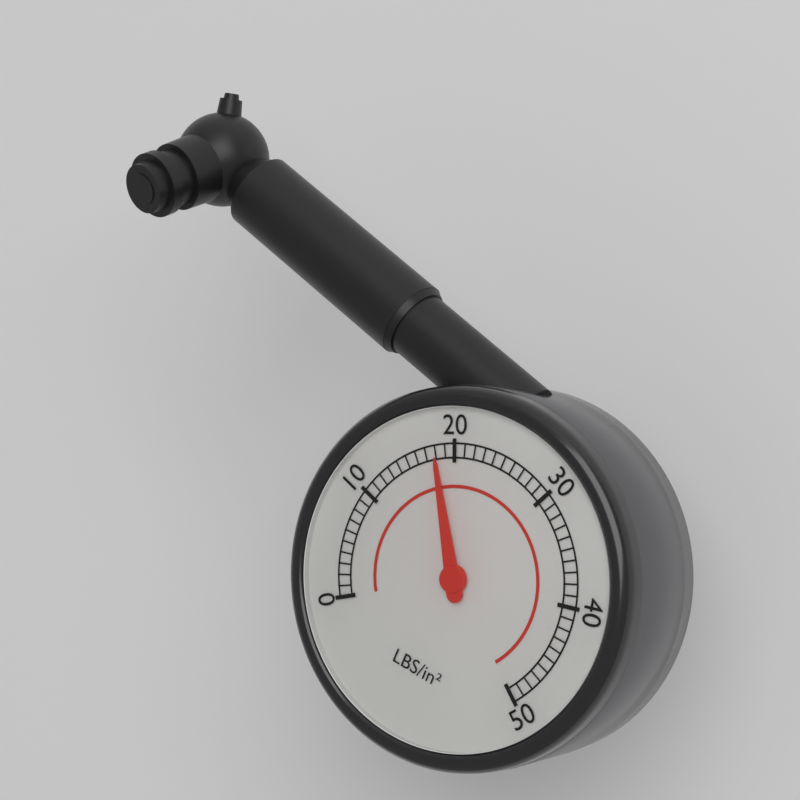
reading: 18 psi
